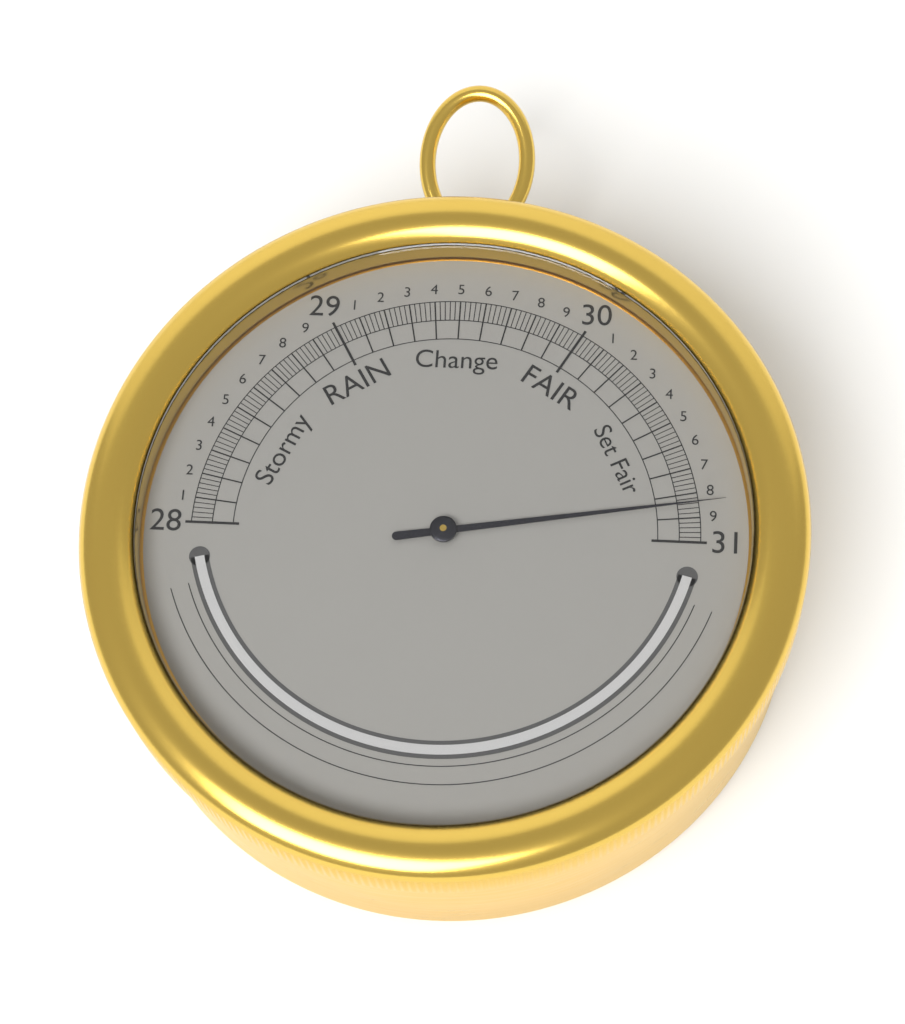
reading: 30.84 inHg
